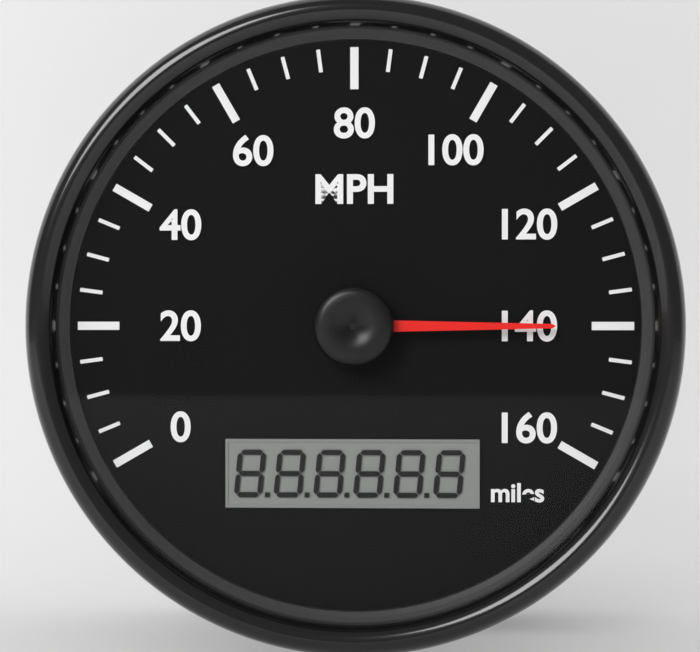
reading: 140 mph
